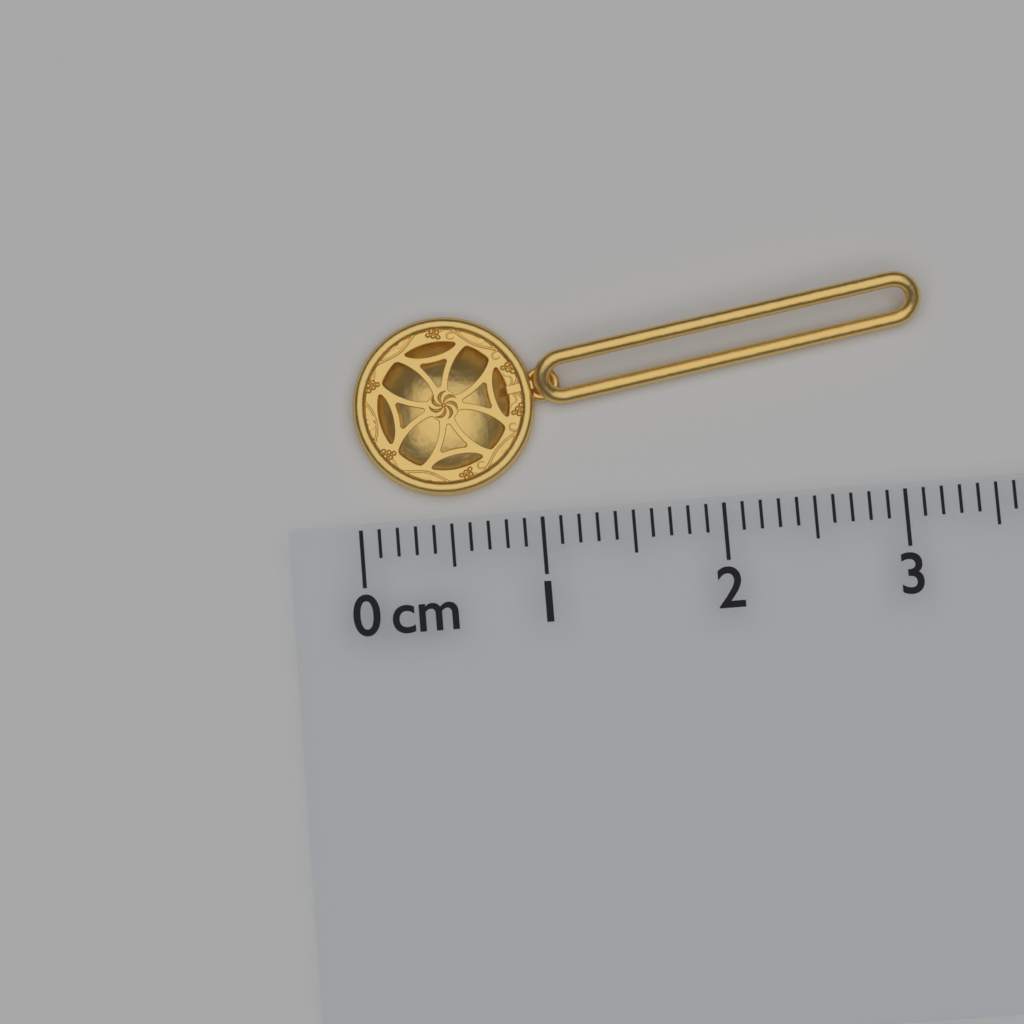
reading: 3.2 cm
